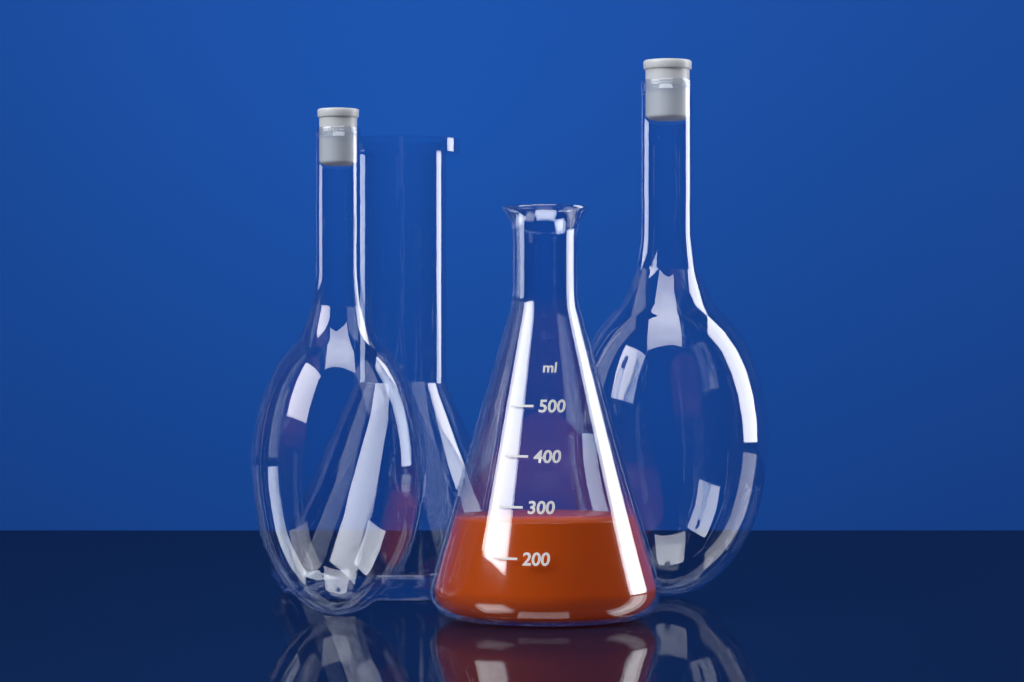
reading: 270 ml
